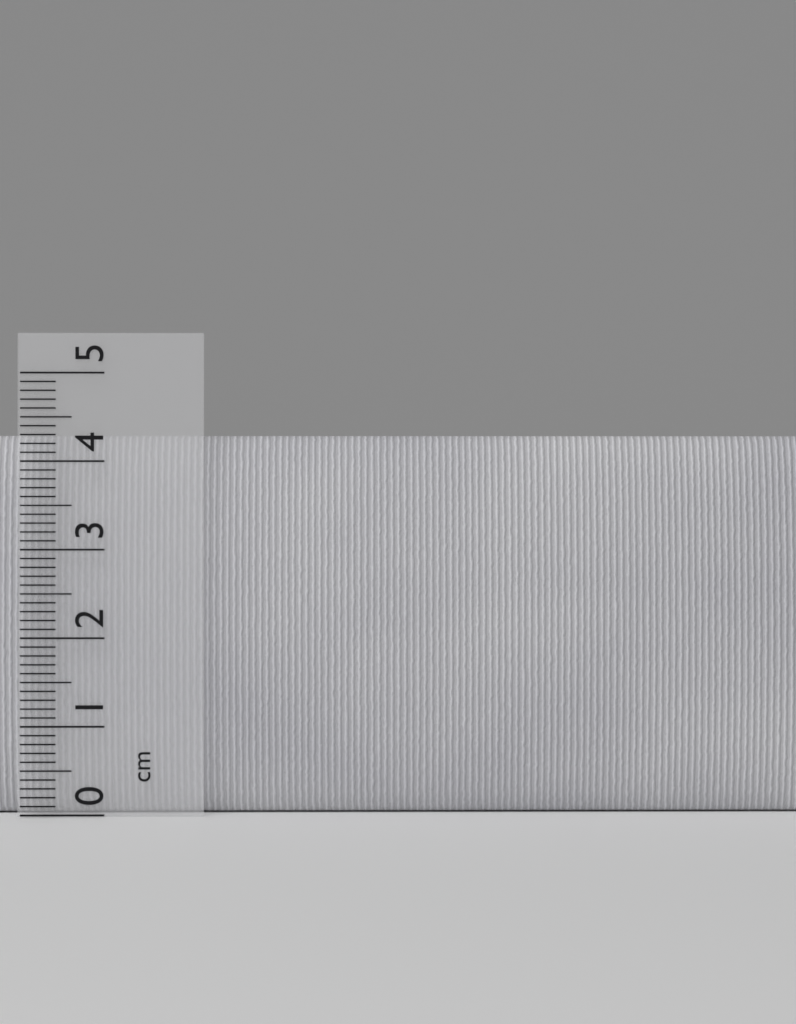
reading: 4.3 cm
